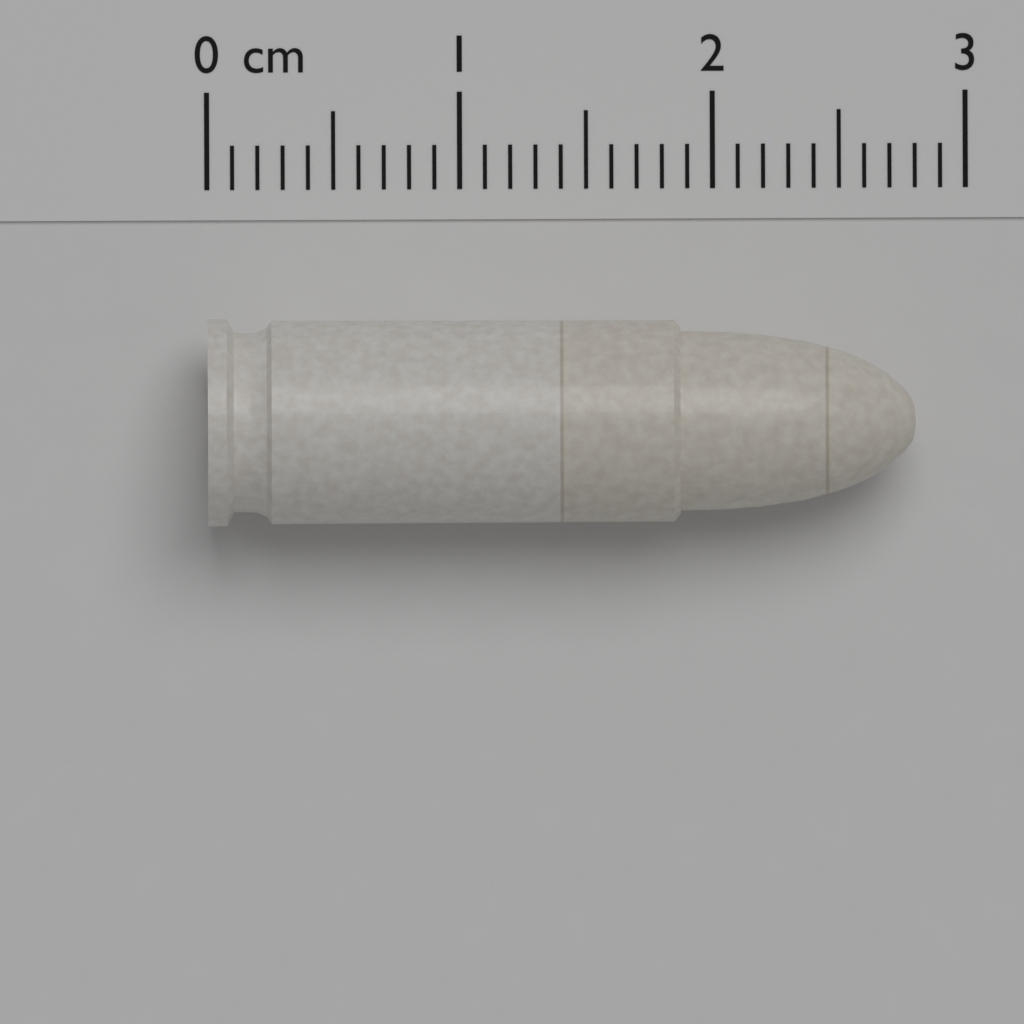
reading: 2.8 cm
